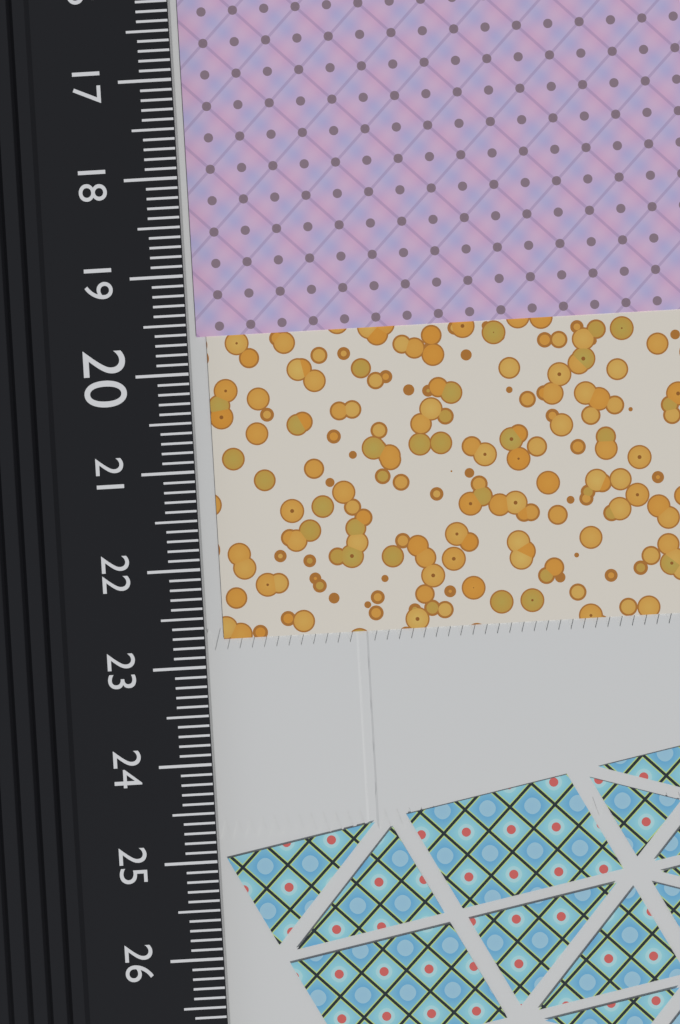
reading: 19.6 cm
